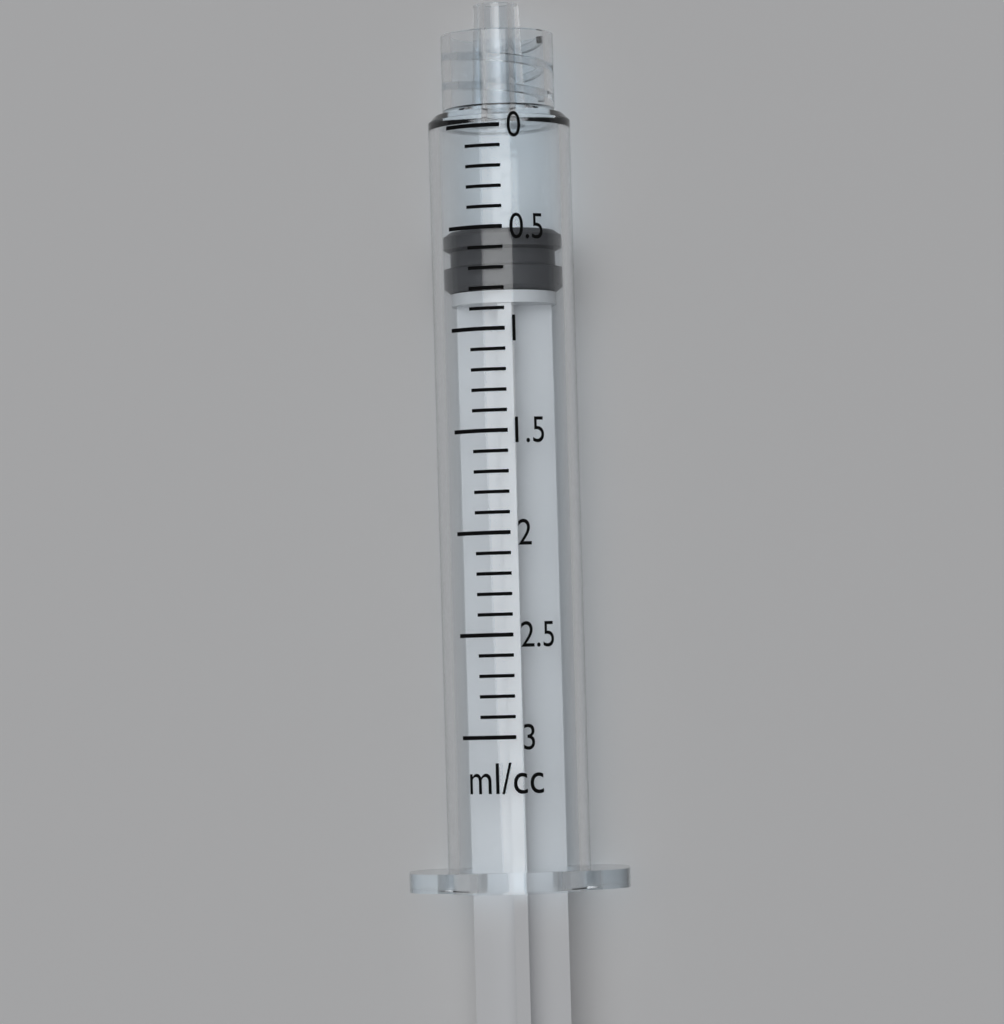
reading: 0.5 ml
